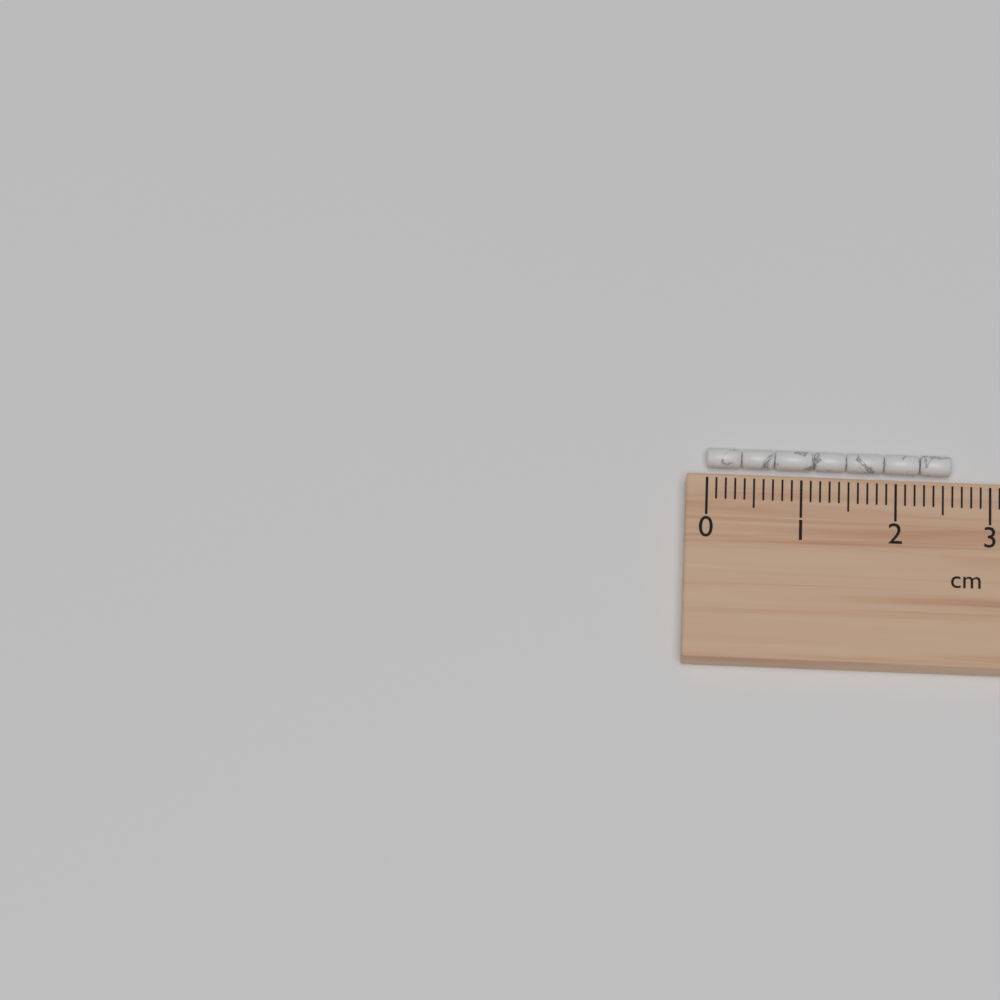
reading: 2.6 cm
